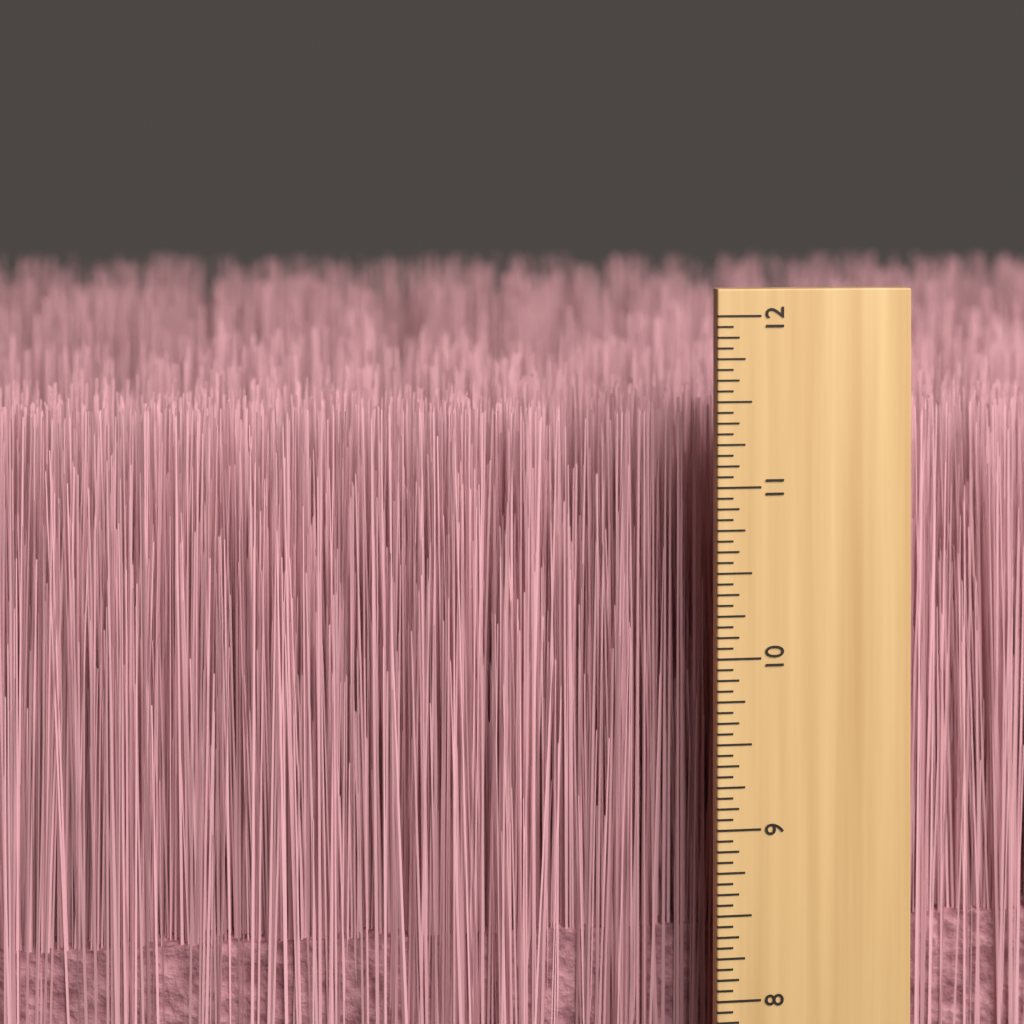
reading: 11.3750 inch
